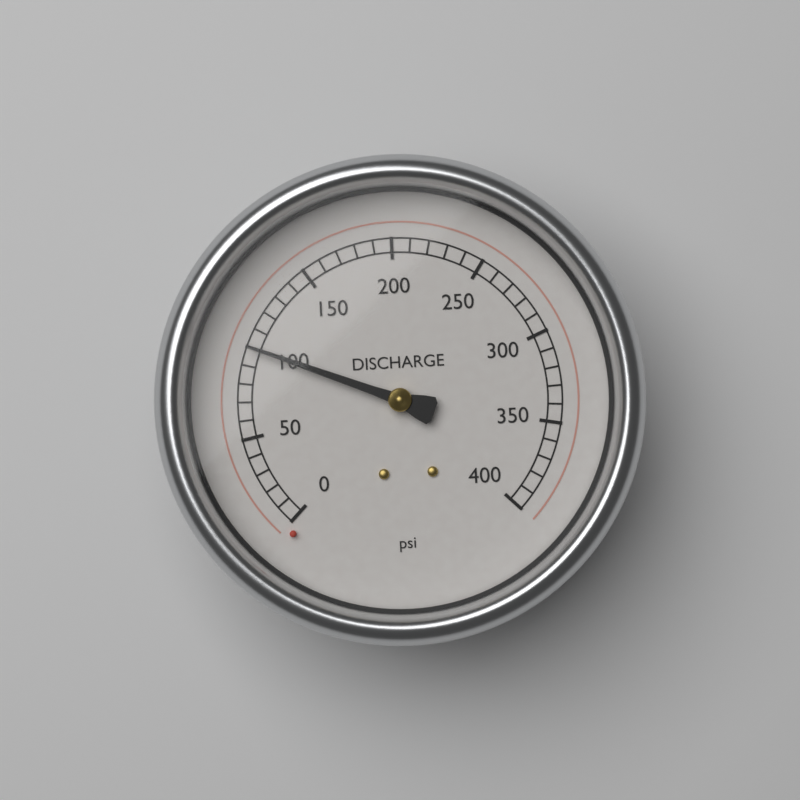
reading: 100 psi
